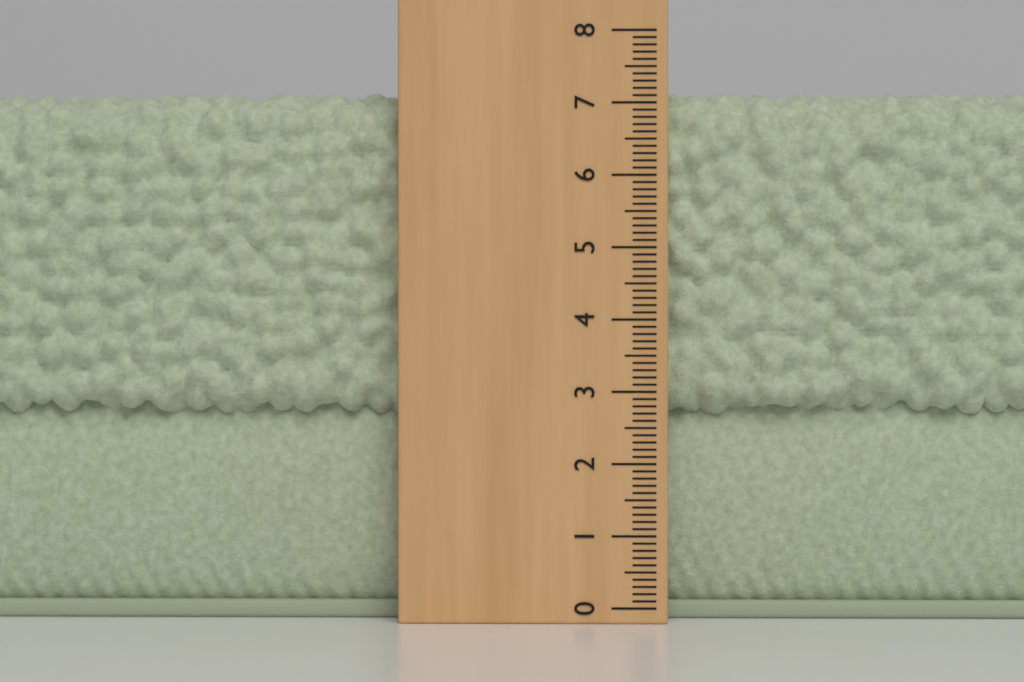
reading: 7.2 (no unit)
